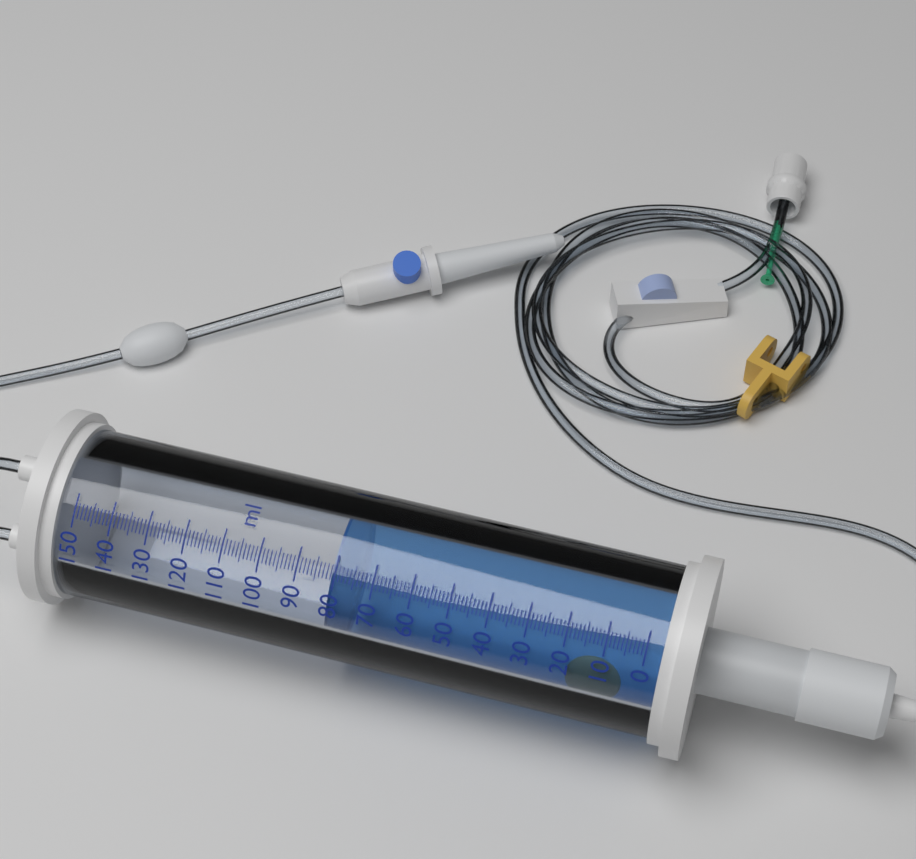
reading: 81 ml
